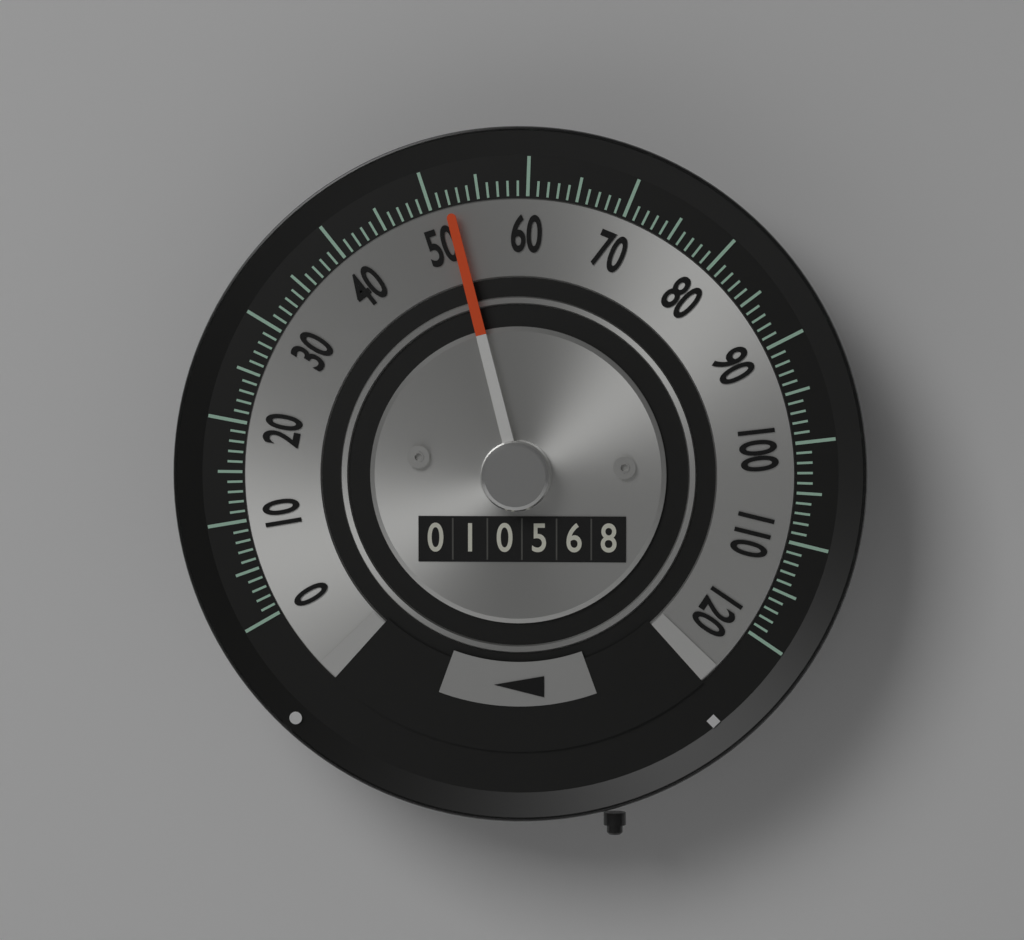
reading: 52 (no unit)
